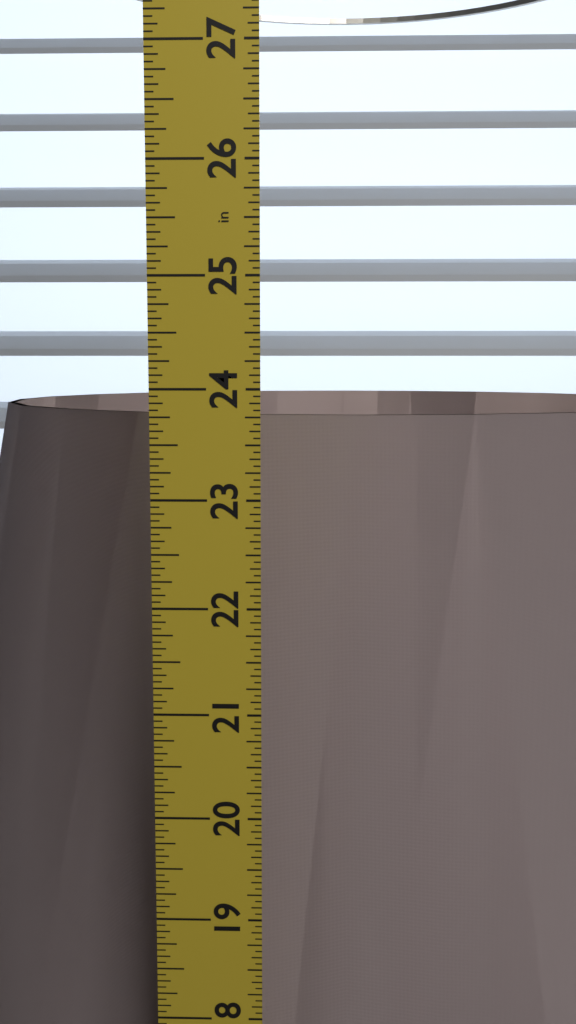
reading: 23.6875 in
